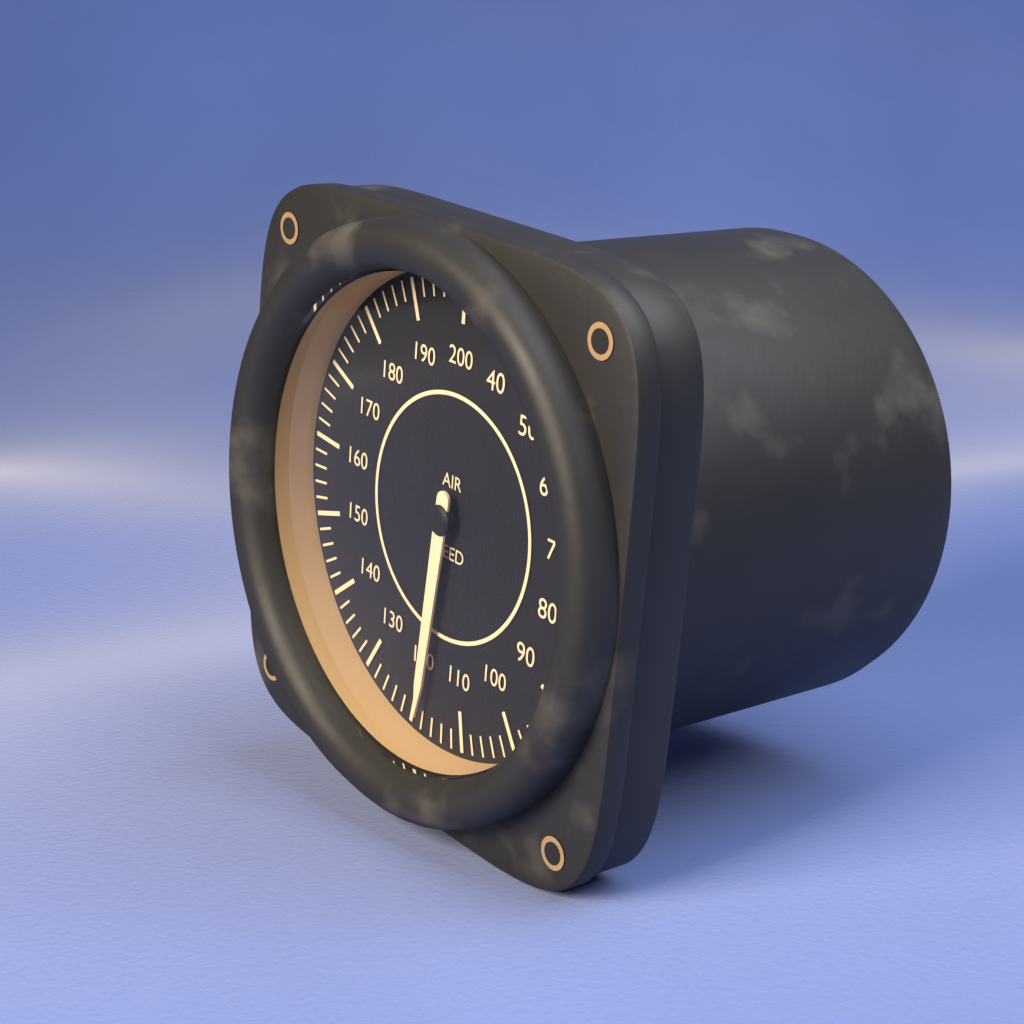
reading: 118 (no unit)
